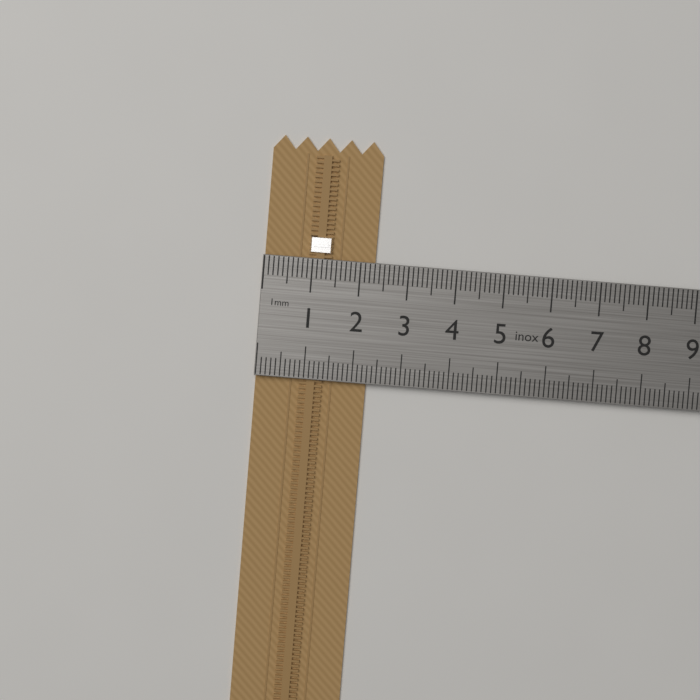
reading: 2.3 cm
